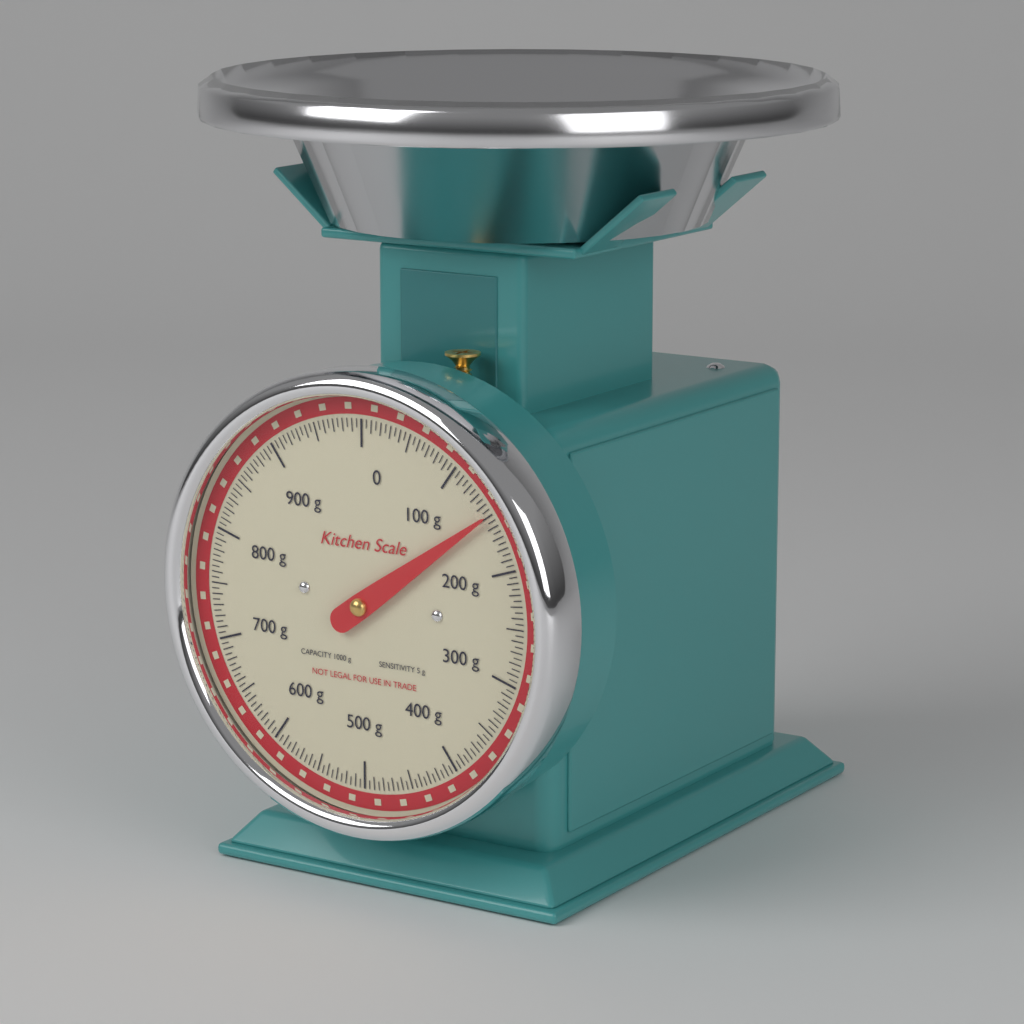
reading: 150 g
